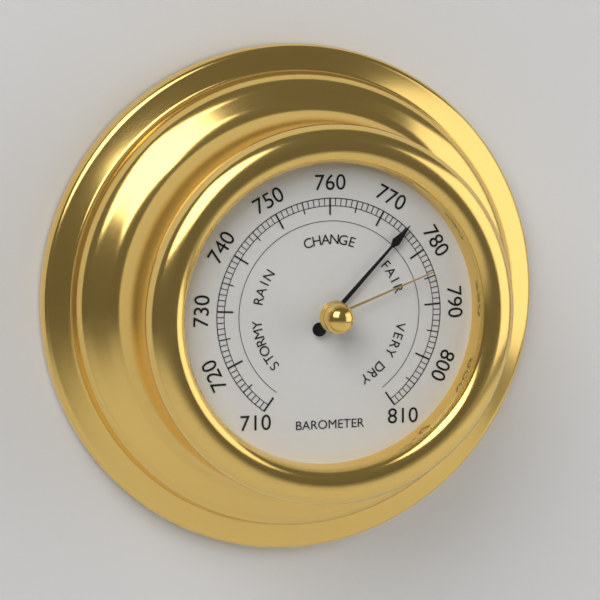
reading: 775 (no unit)
